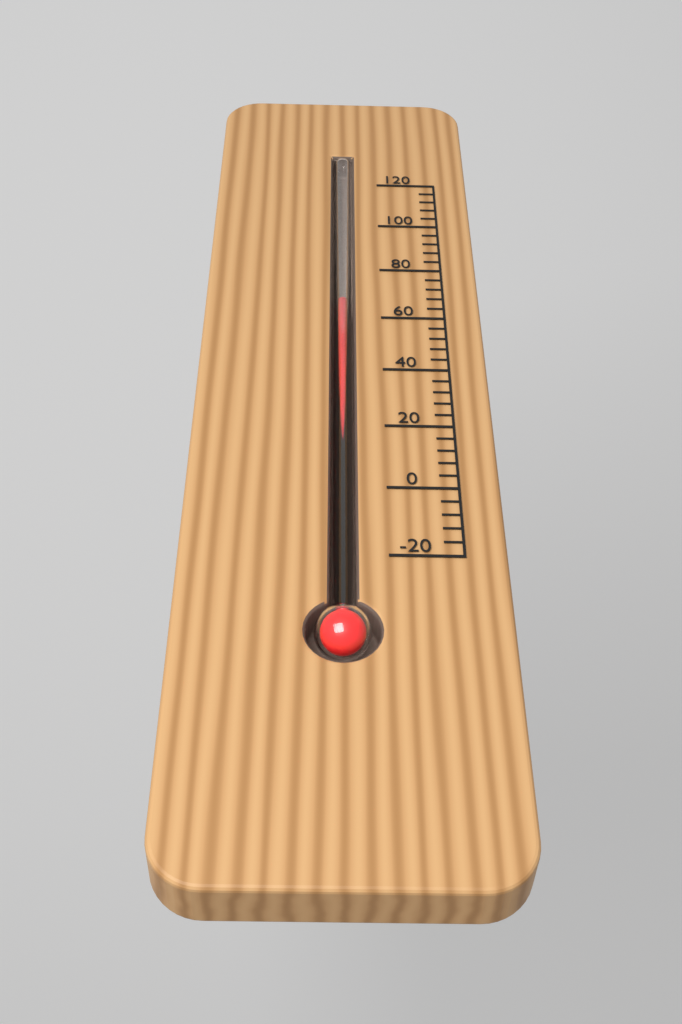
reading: 68 (no unit)
